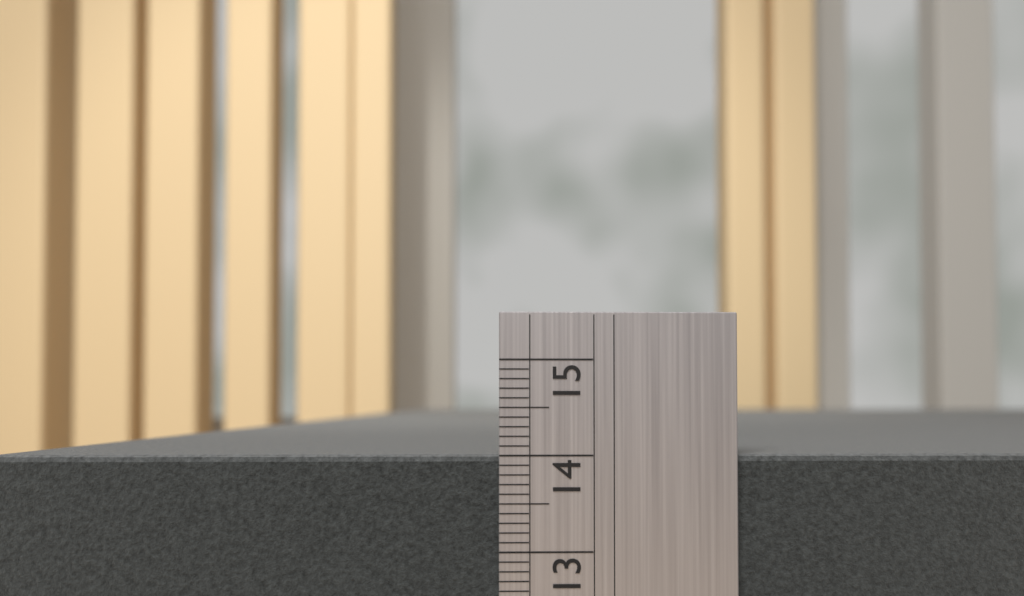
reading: 14.0 (no unit)
